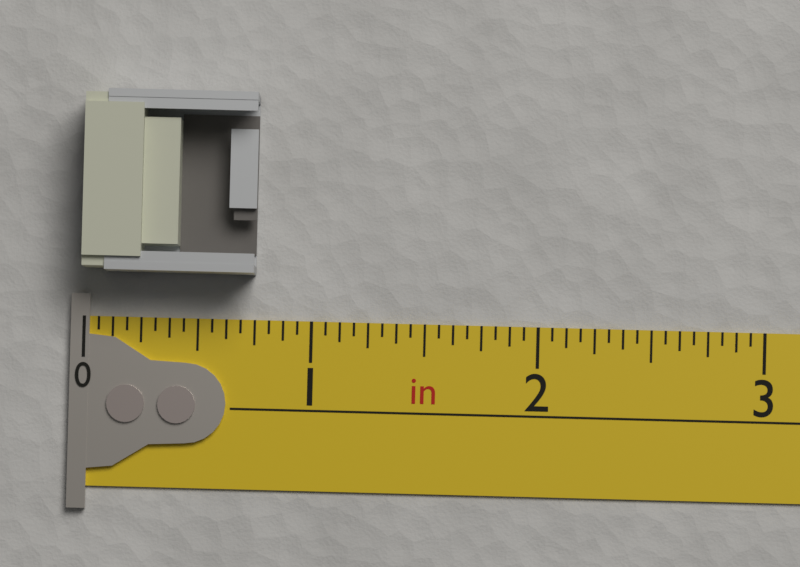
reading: 0.7500 in
